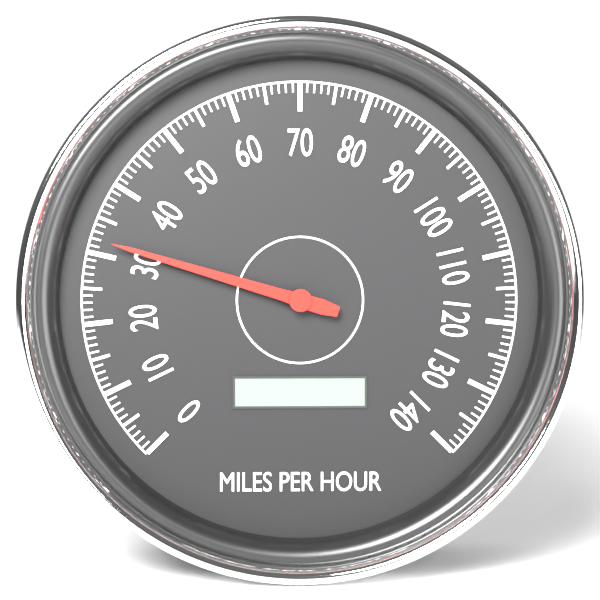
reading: 32 mph
